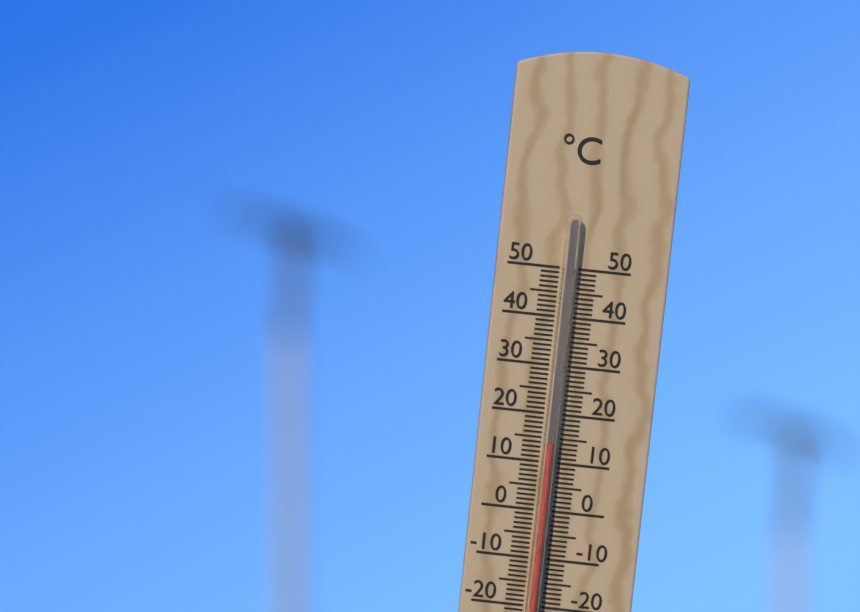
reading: 14 °C
